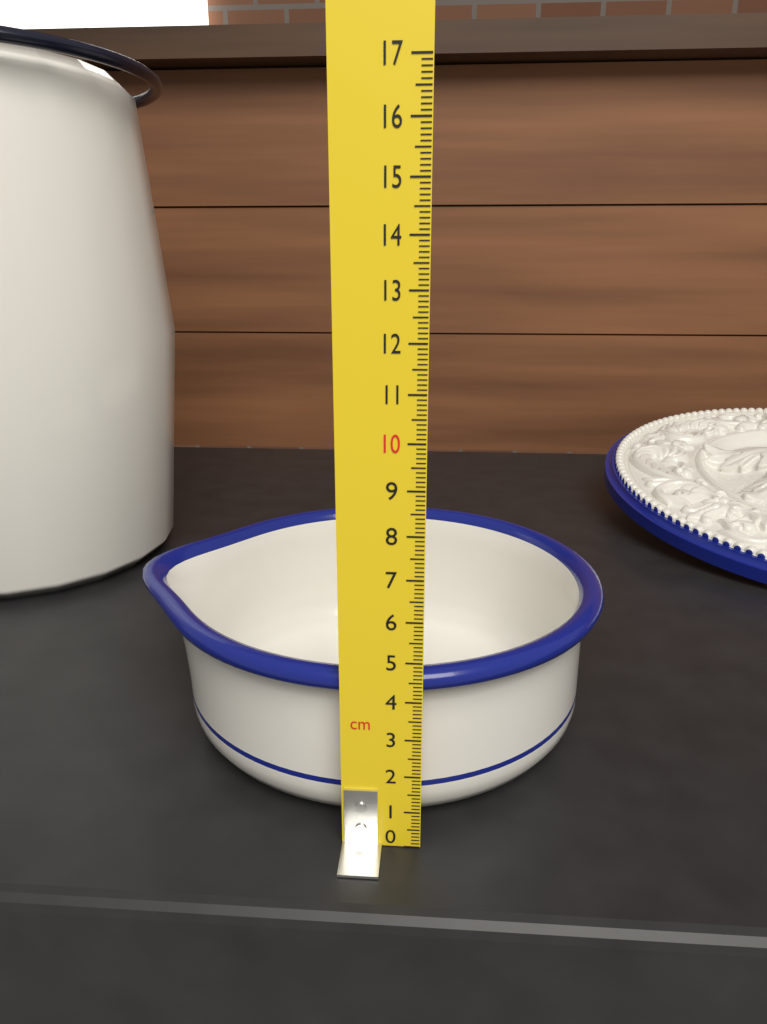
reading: 4.6 cm
